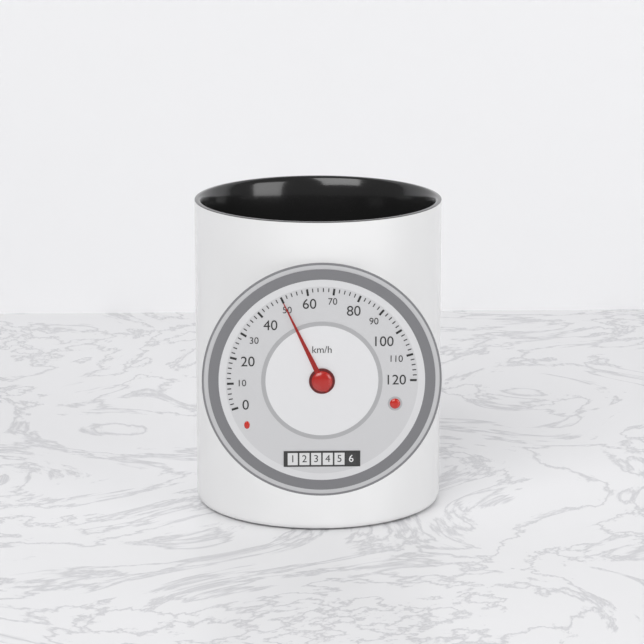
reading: 50 km/h
